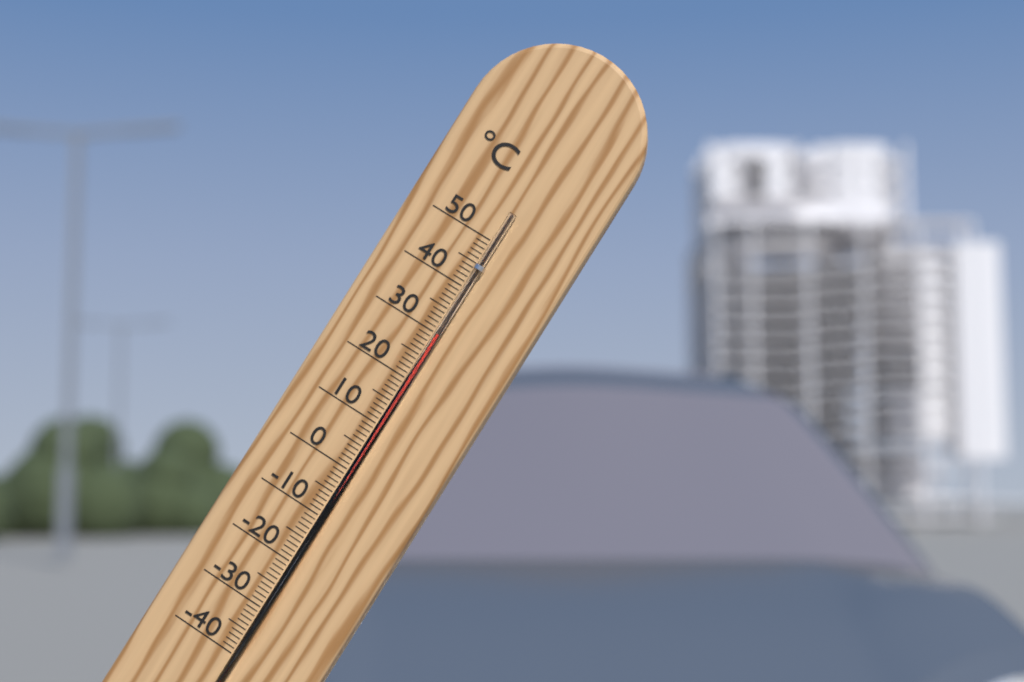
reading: 30 °C
